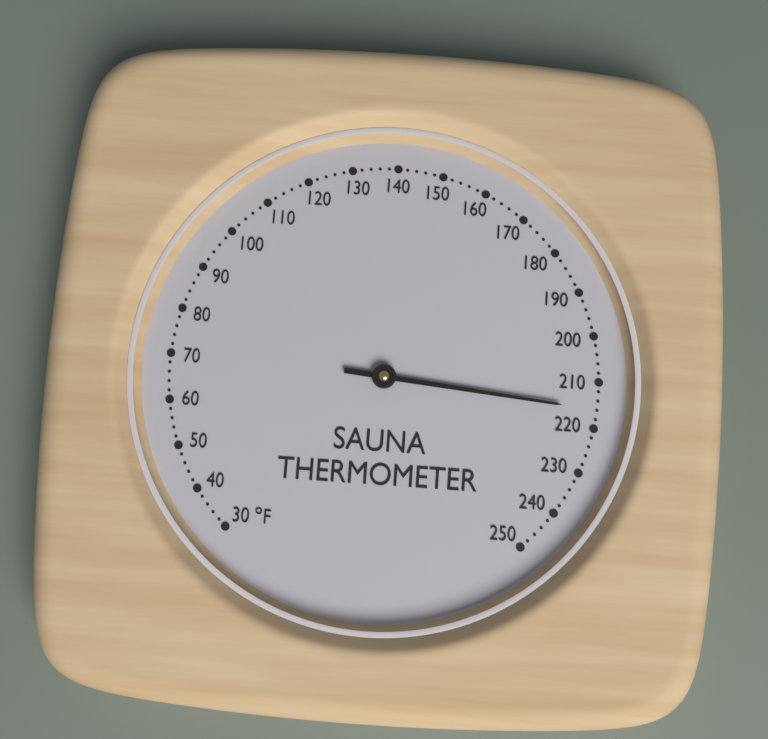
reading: 216 °F
